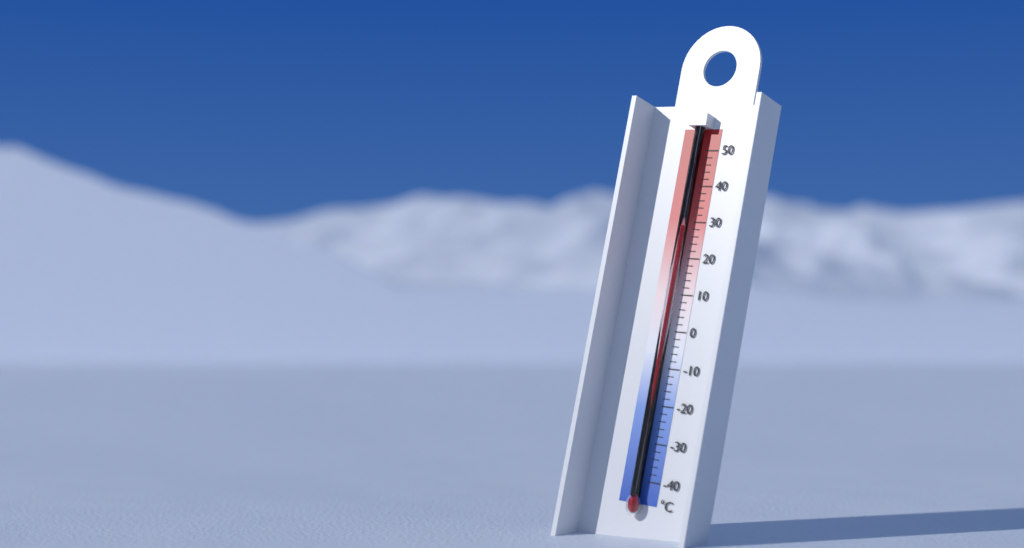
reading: 28 °C
